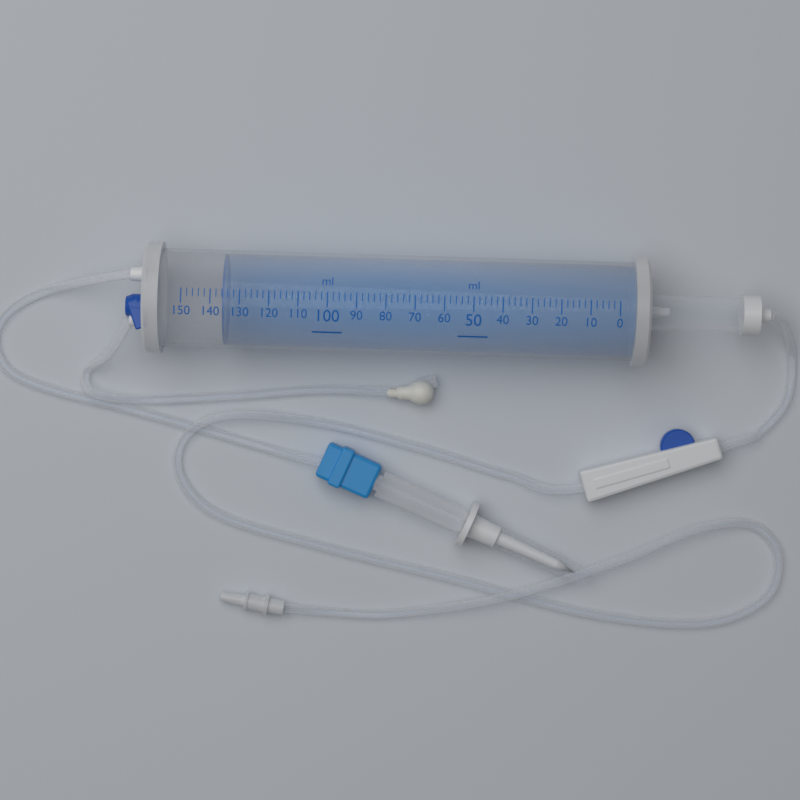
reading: 136 ml
